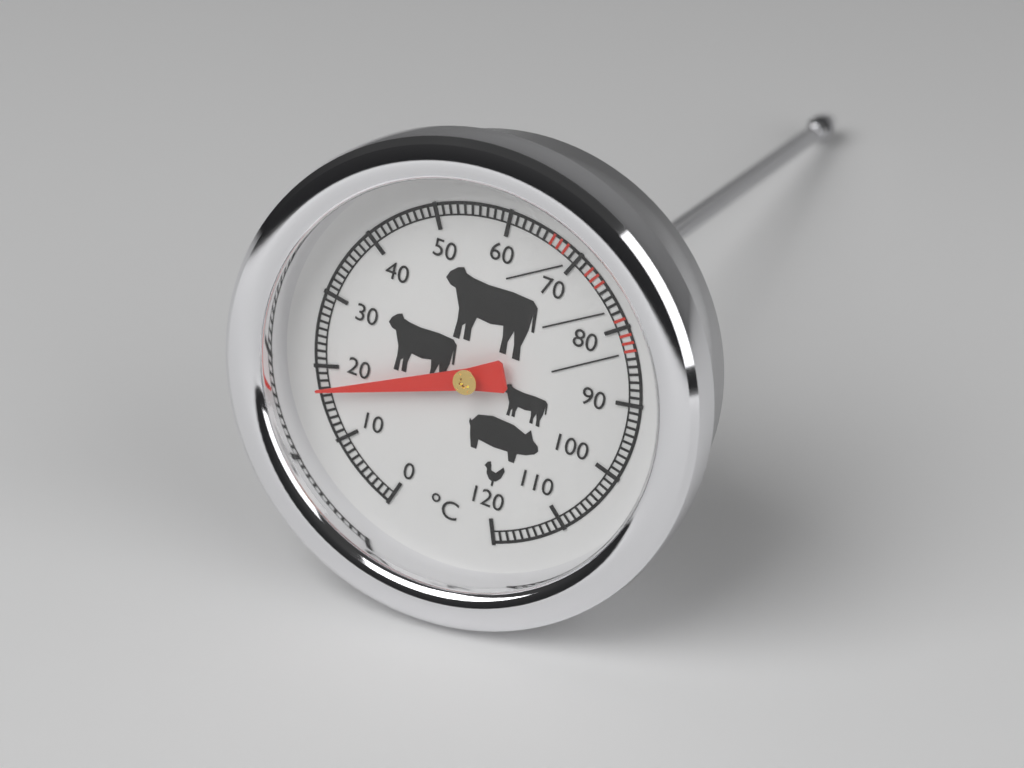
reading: 17 °C
